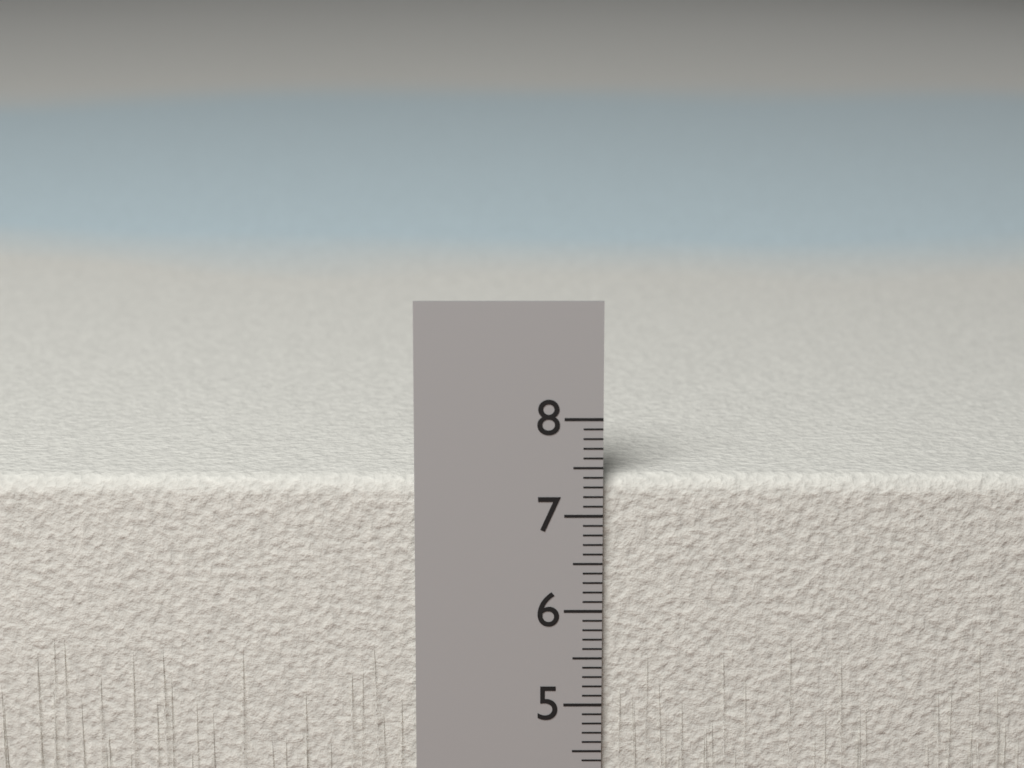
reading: 7.4 cm
